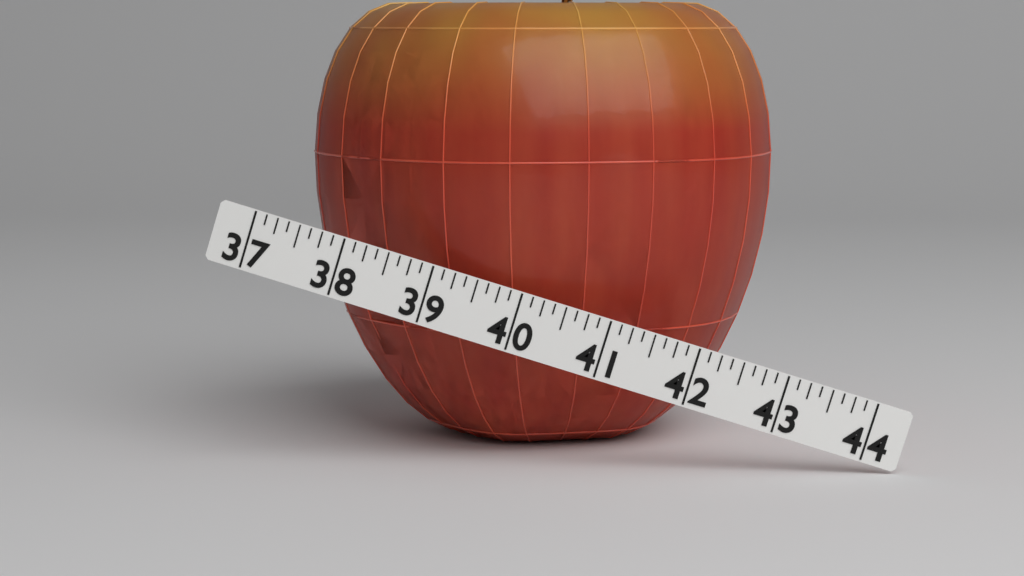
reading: 42.500 (no unit)
